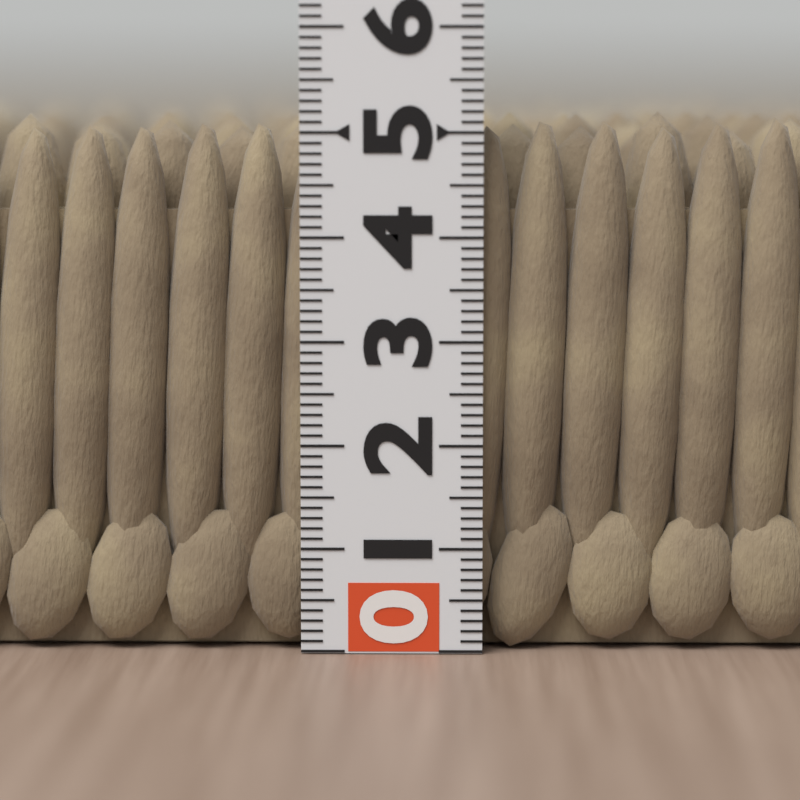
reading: 5.2 (no unit)
